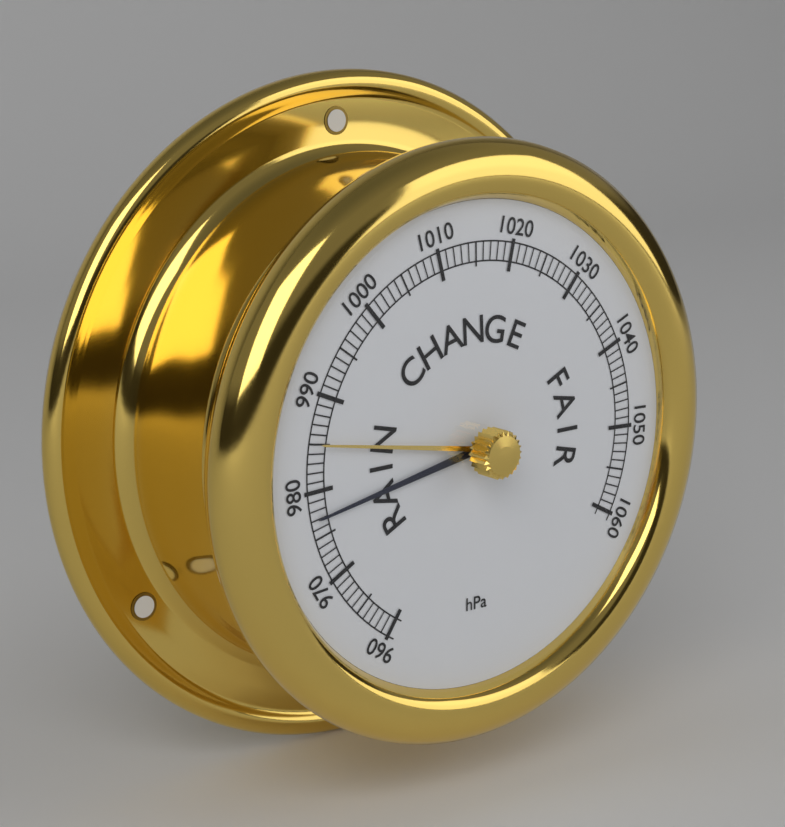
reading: 977 hPa
